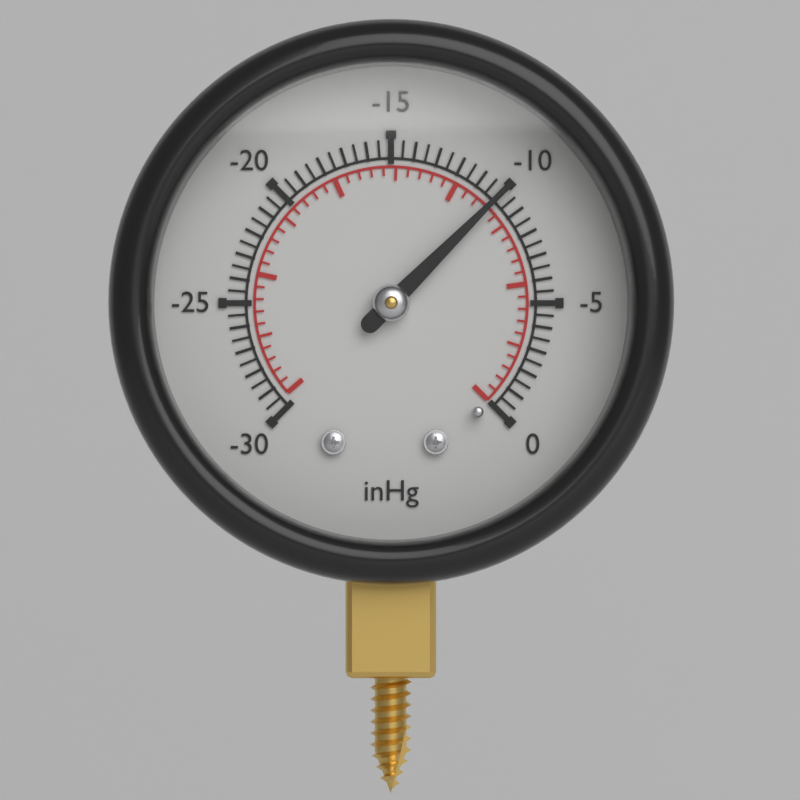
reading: -10.0 inHg
